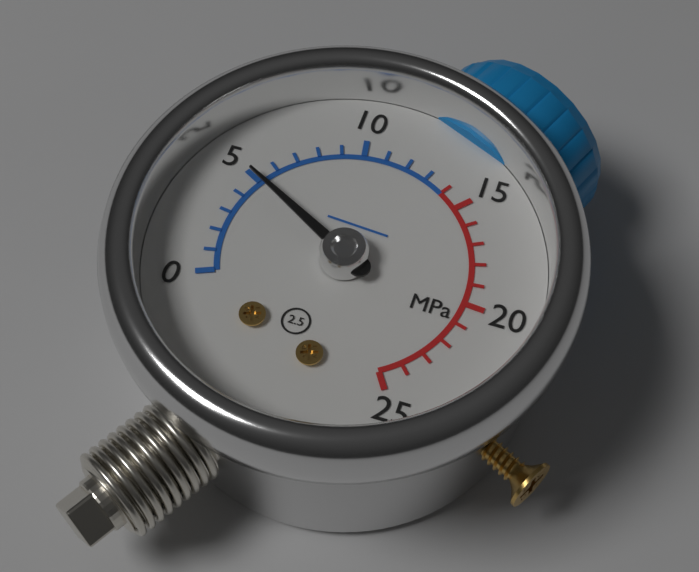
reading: 5 MPa
